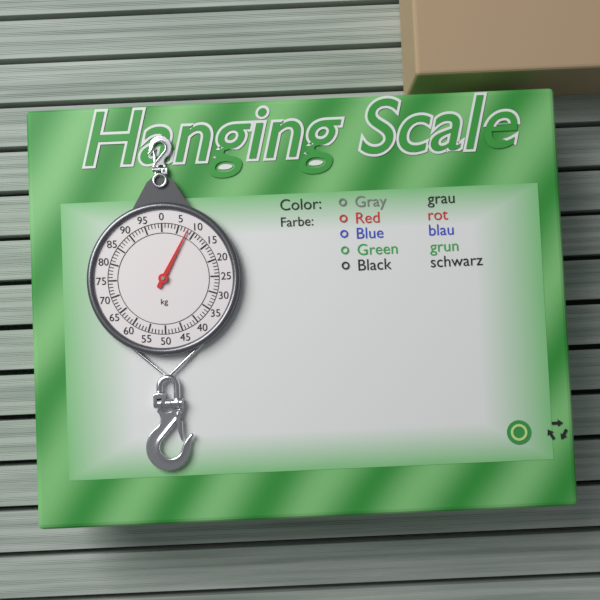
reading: 8 kg
